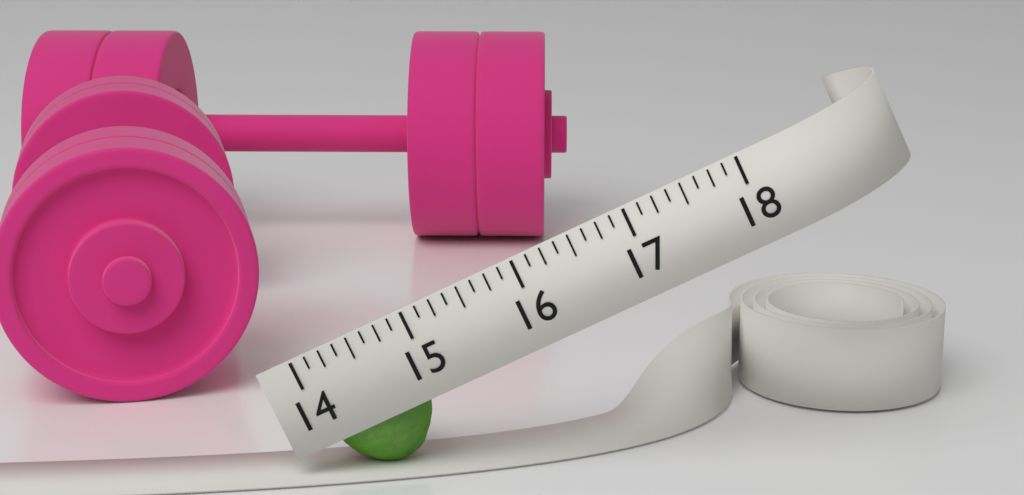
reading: 14.875 (no unit)
